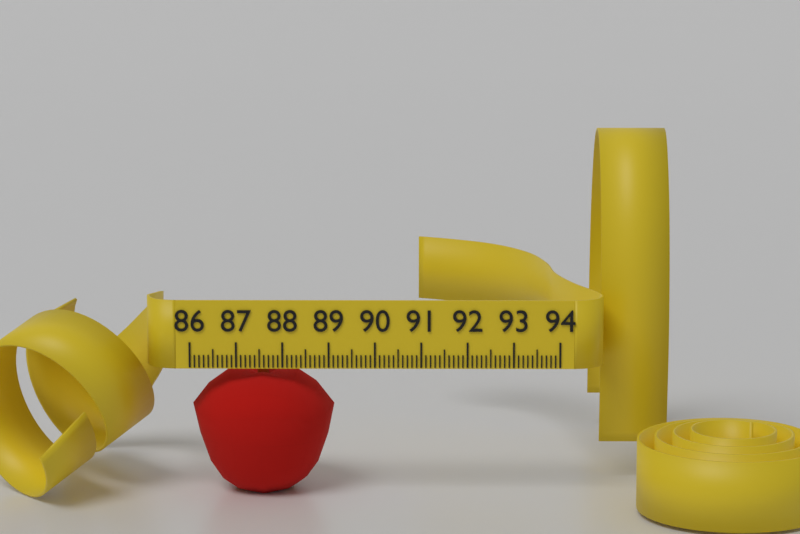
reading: 89.1 (no unit)
